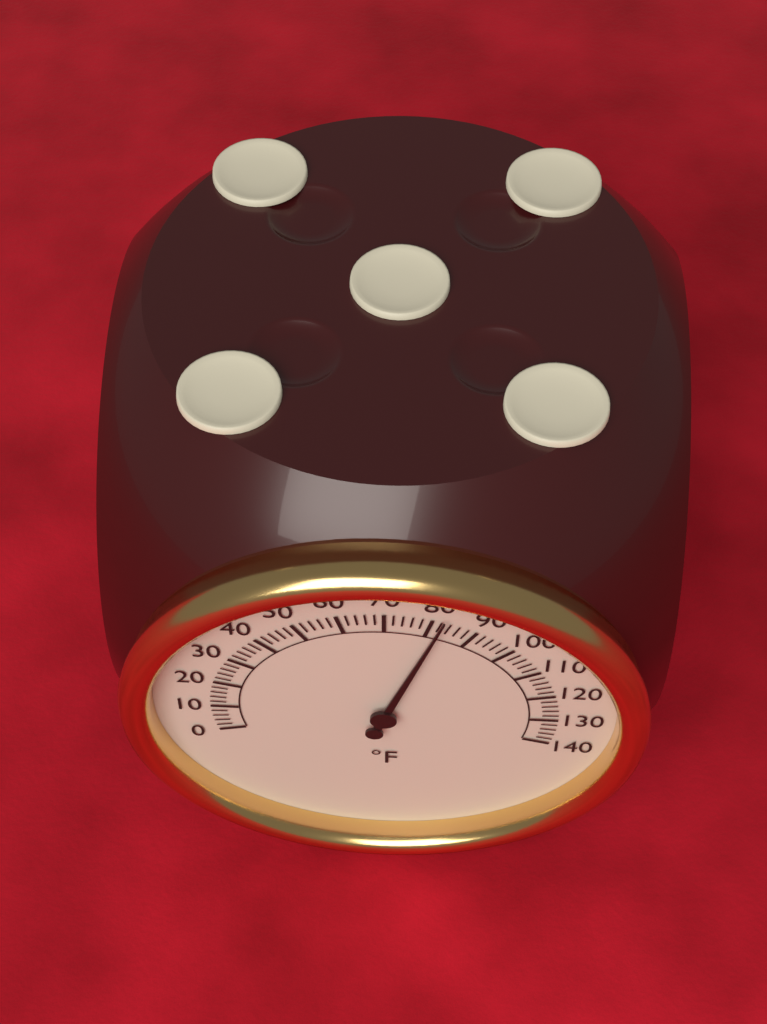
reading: 82 °F
